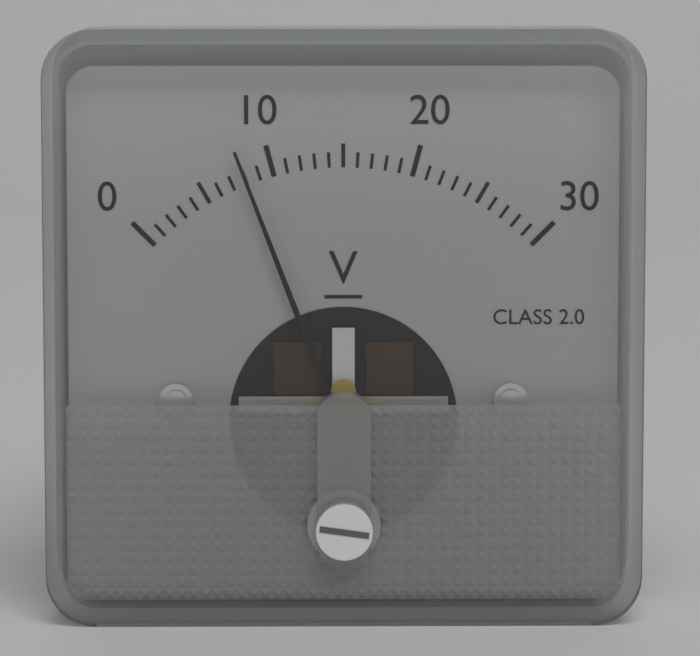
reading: 8 V
